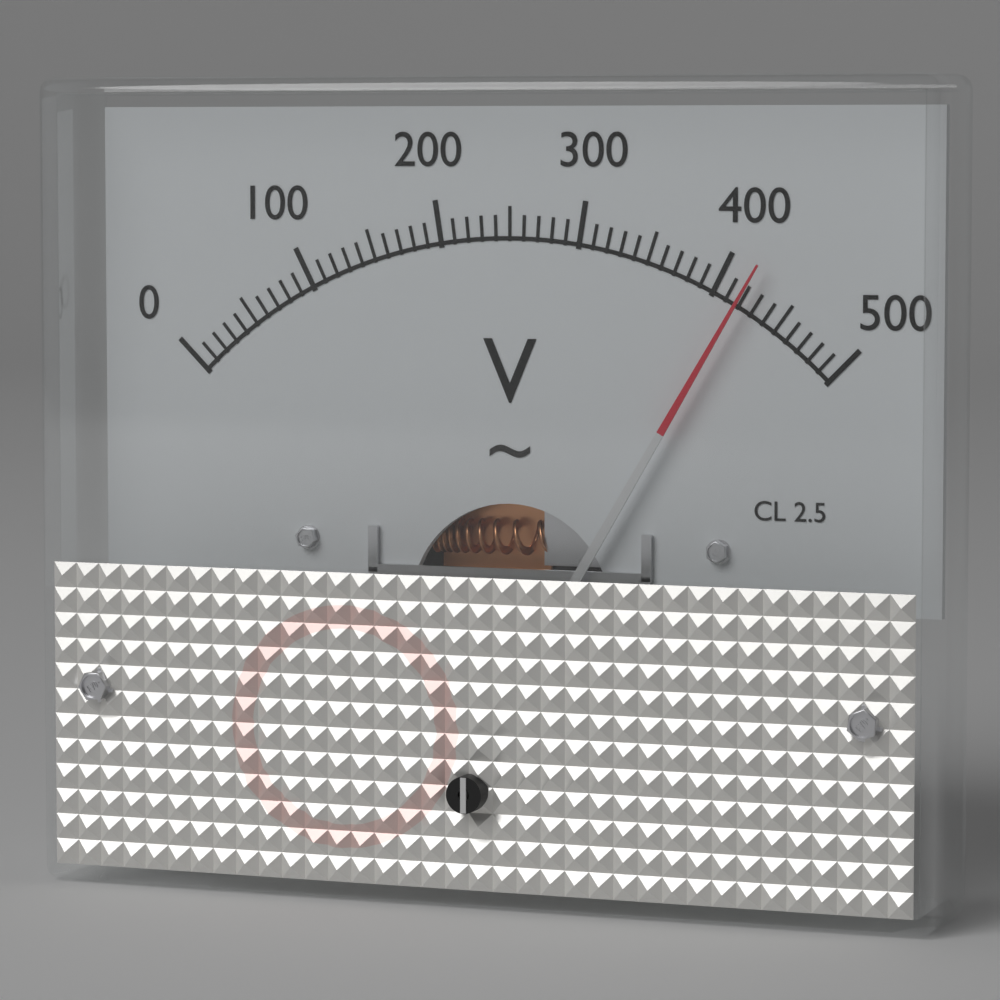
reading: 420 V
